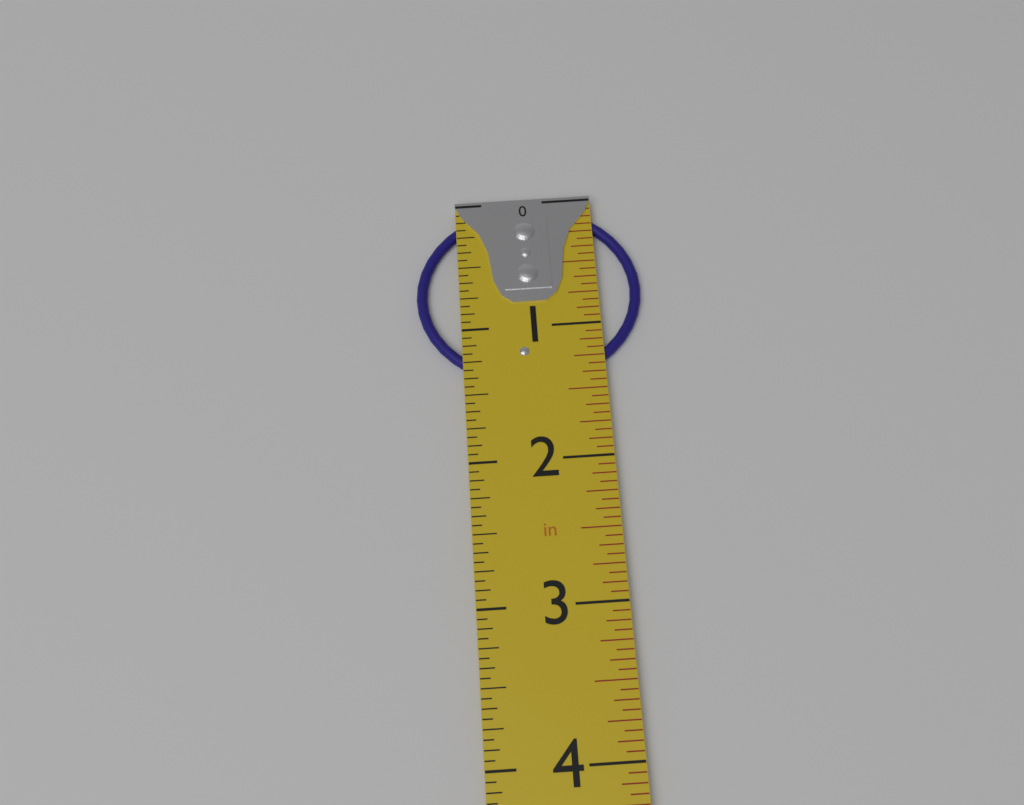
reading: 1.4375 in
